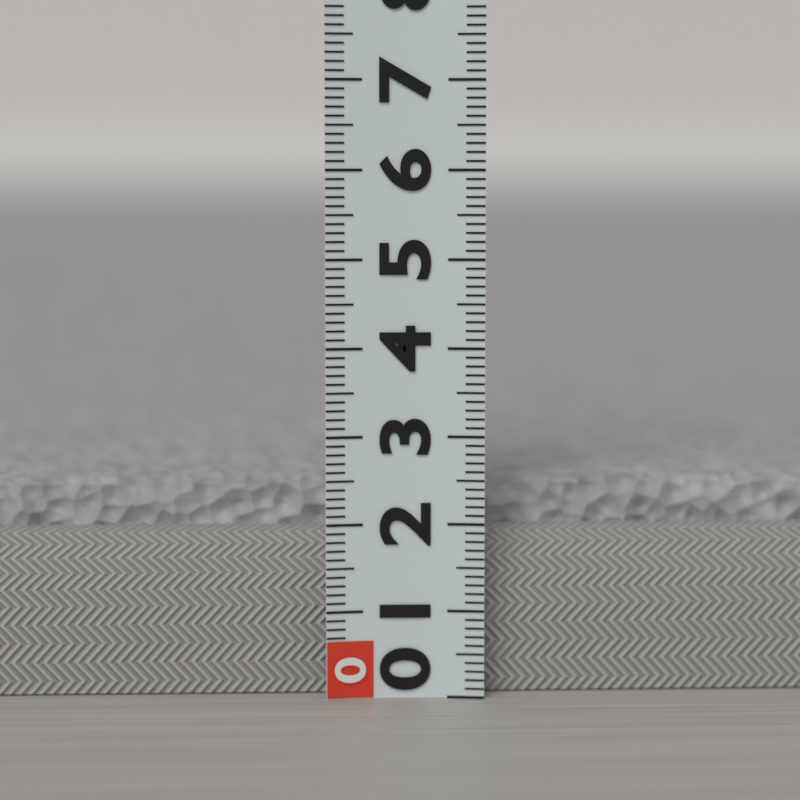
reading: 2.4 (no unit)
